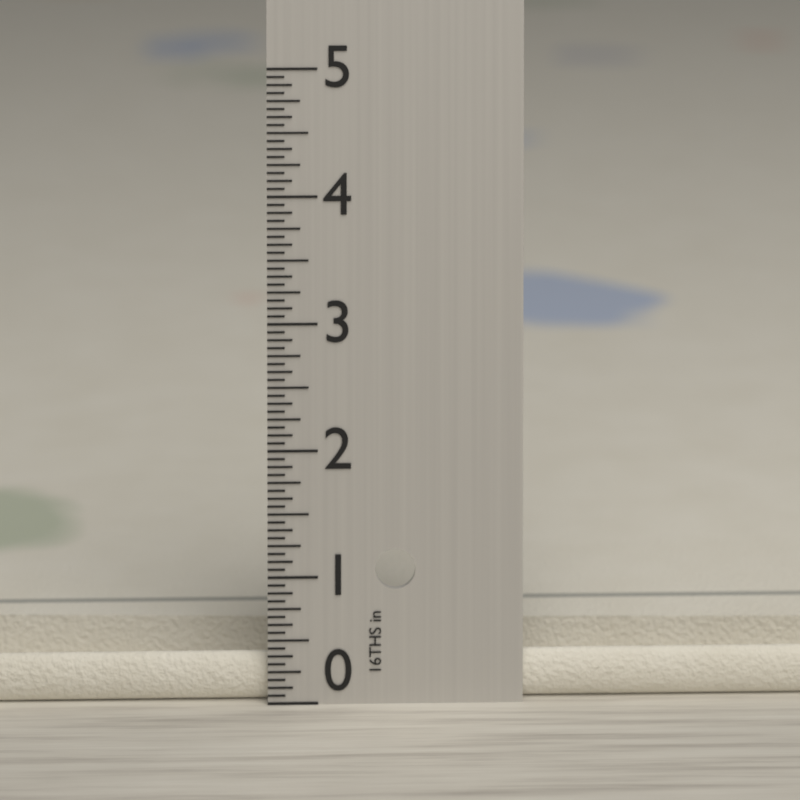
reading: 0.3750 in
